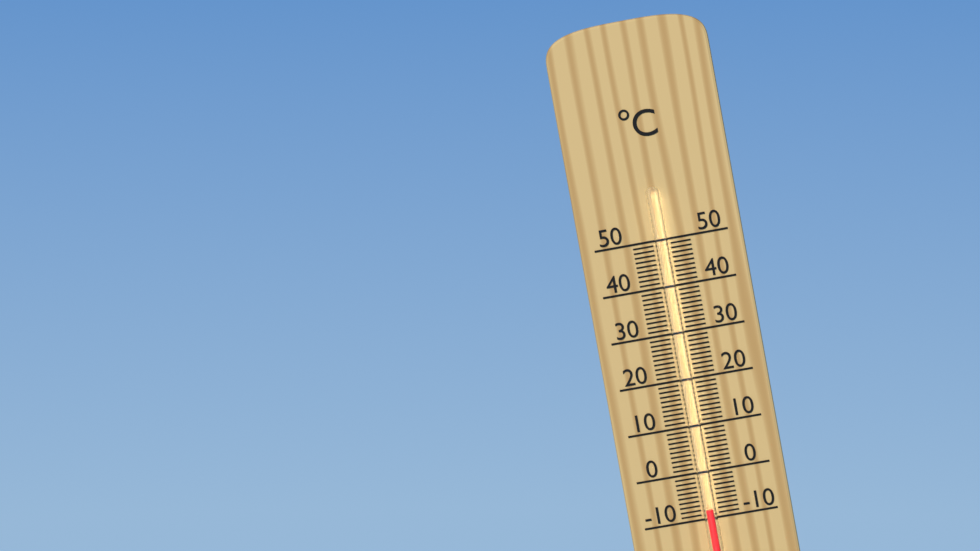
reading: -8 °C
